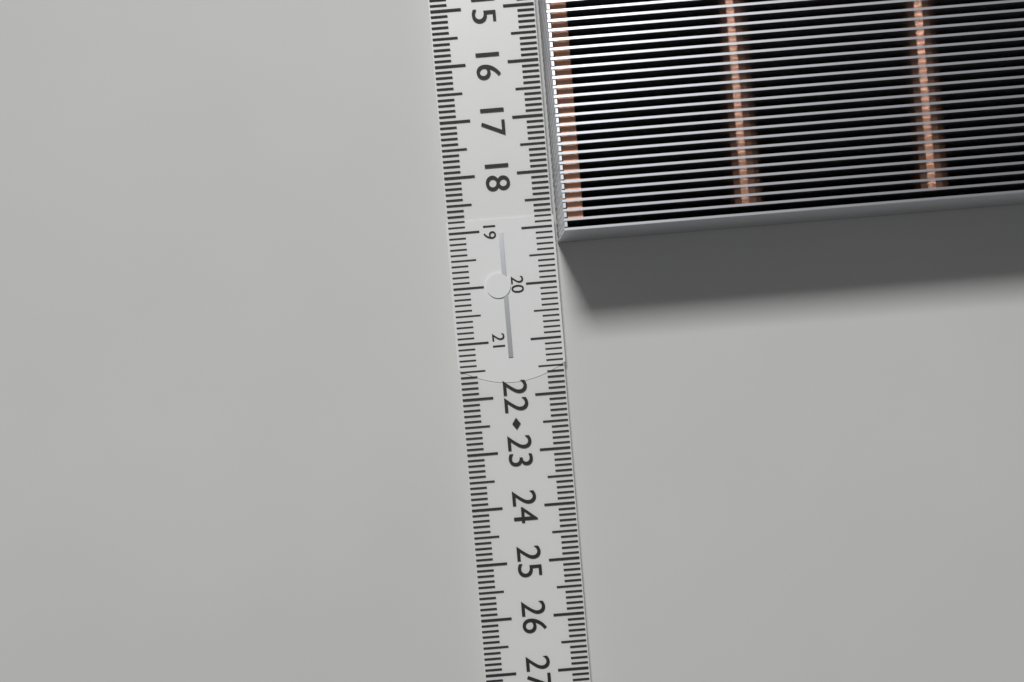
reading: 19.3 cm
